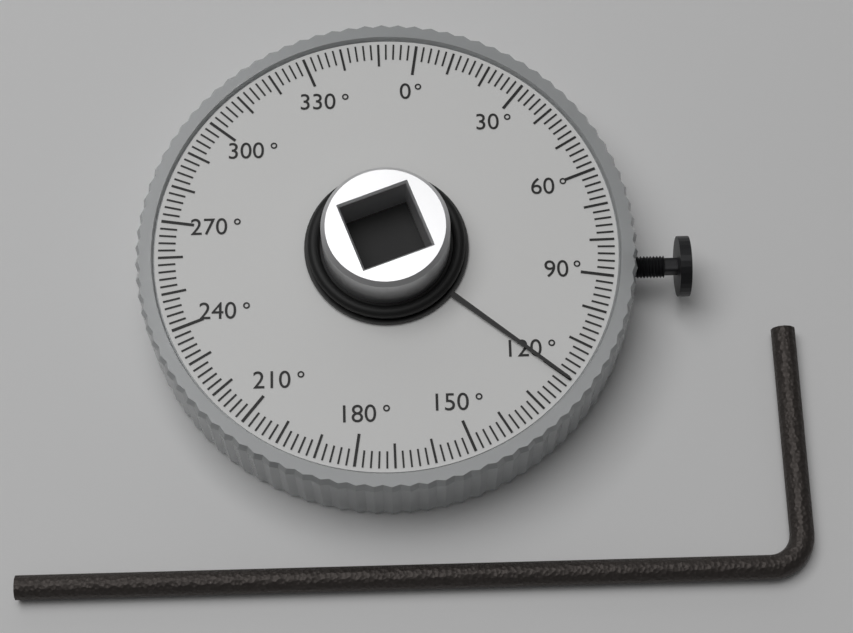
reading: 120 °
